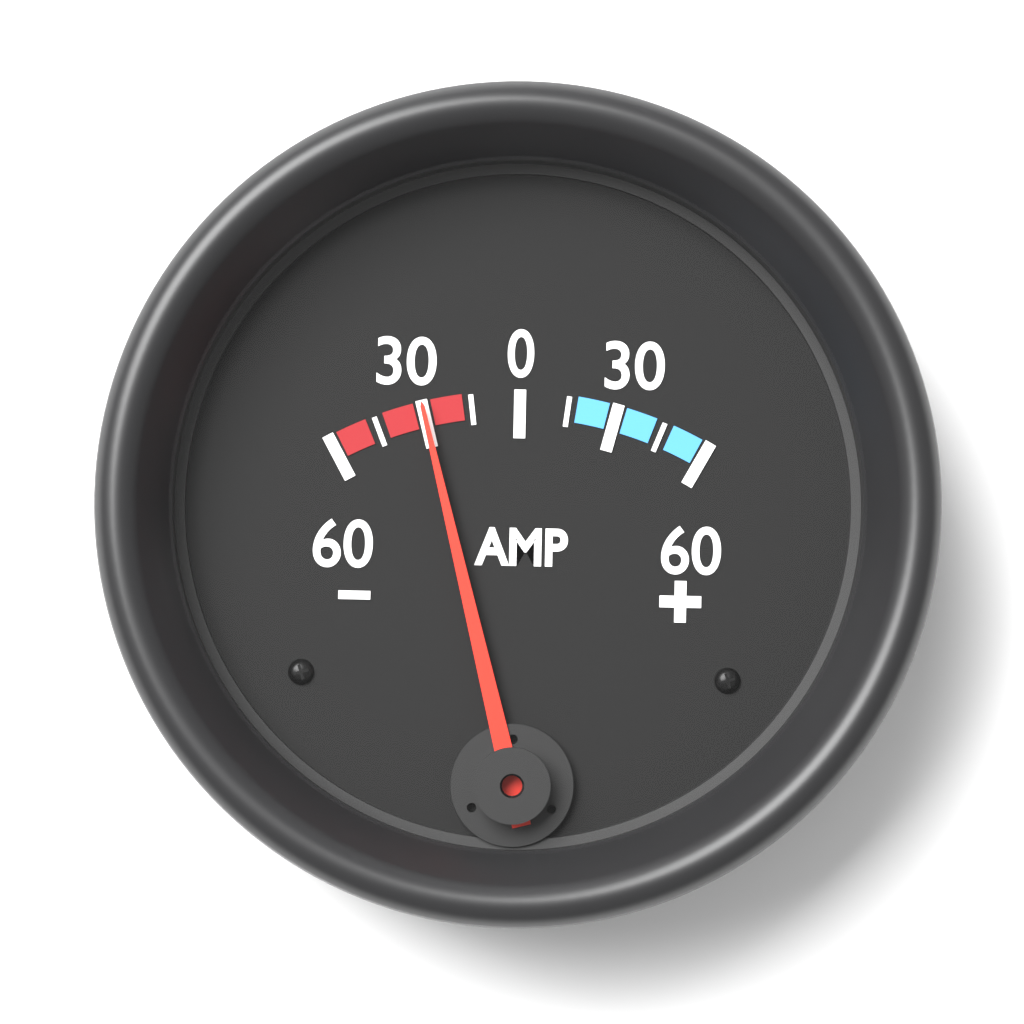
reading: -30 AMP
